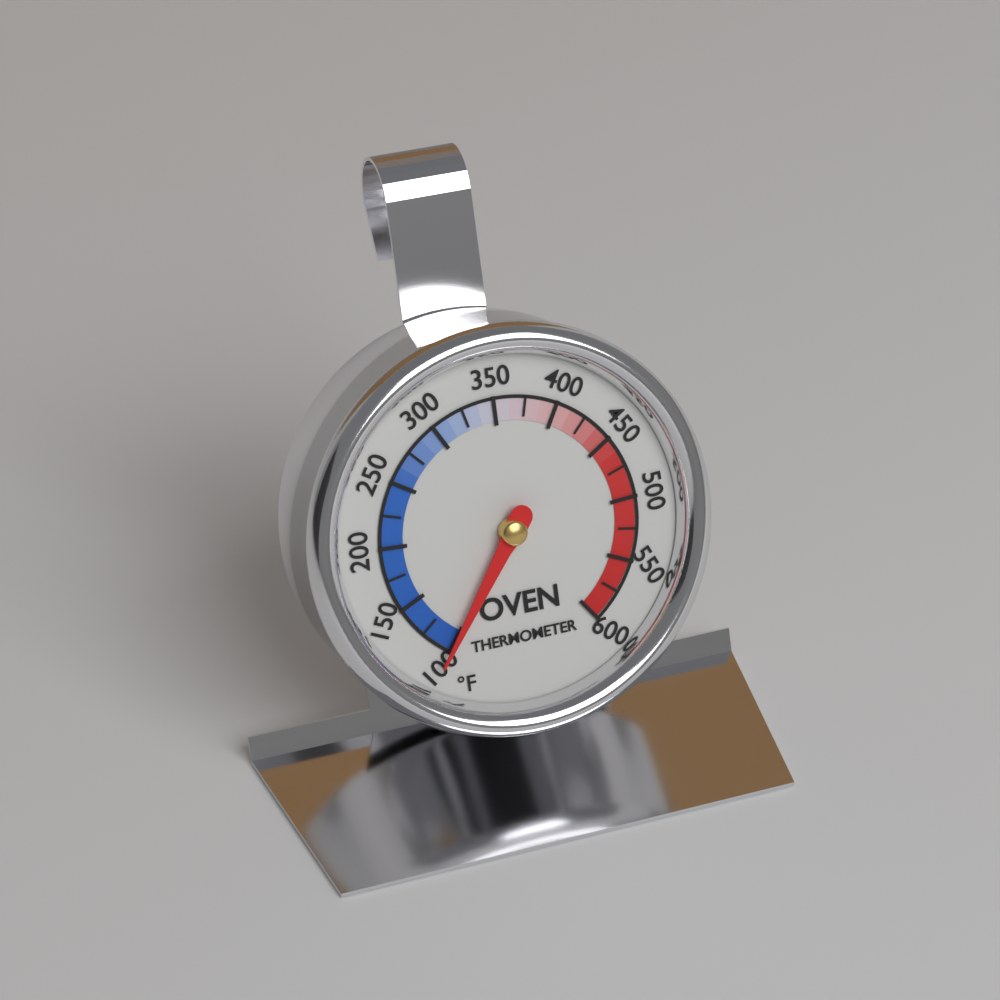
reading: 100 °F
